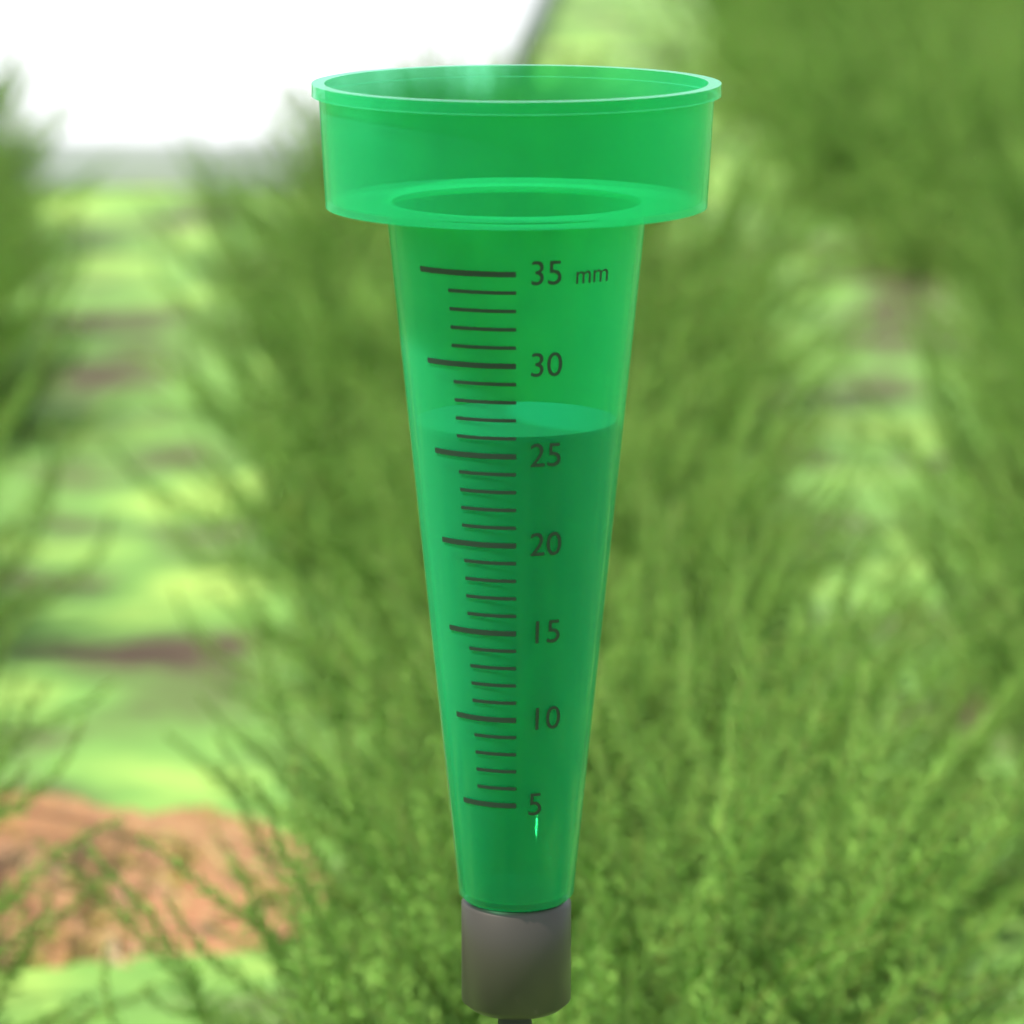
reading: 26 mm
